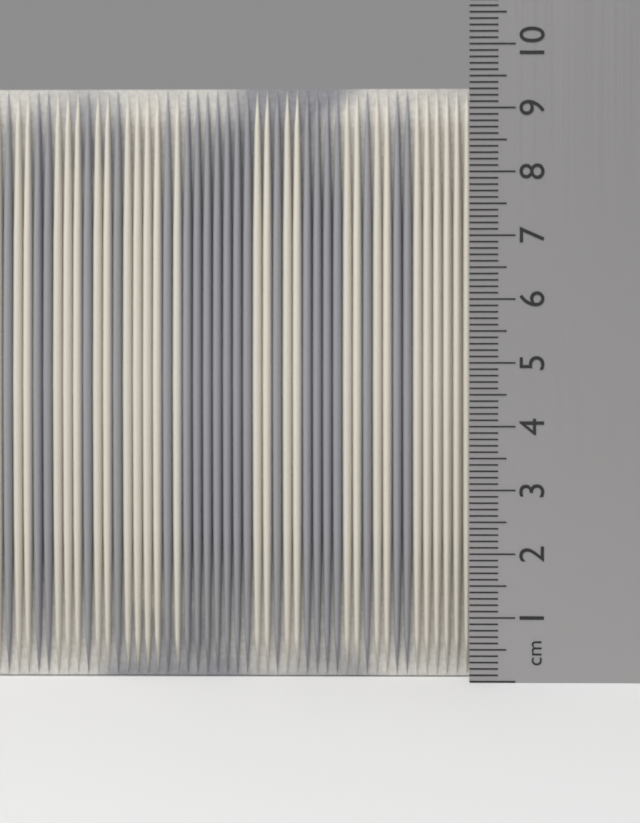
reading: 9.4 cm
